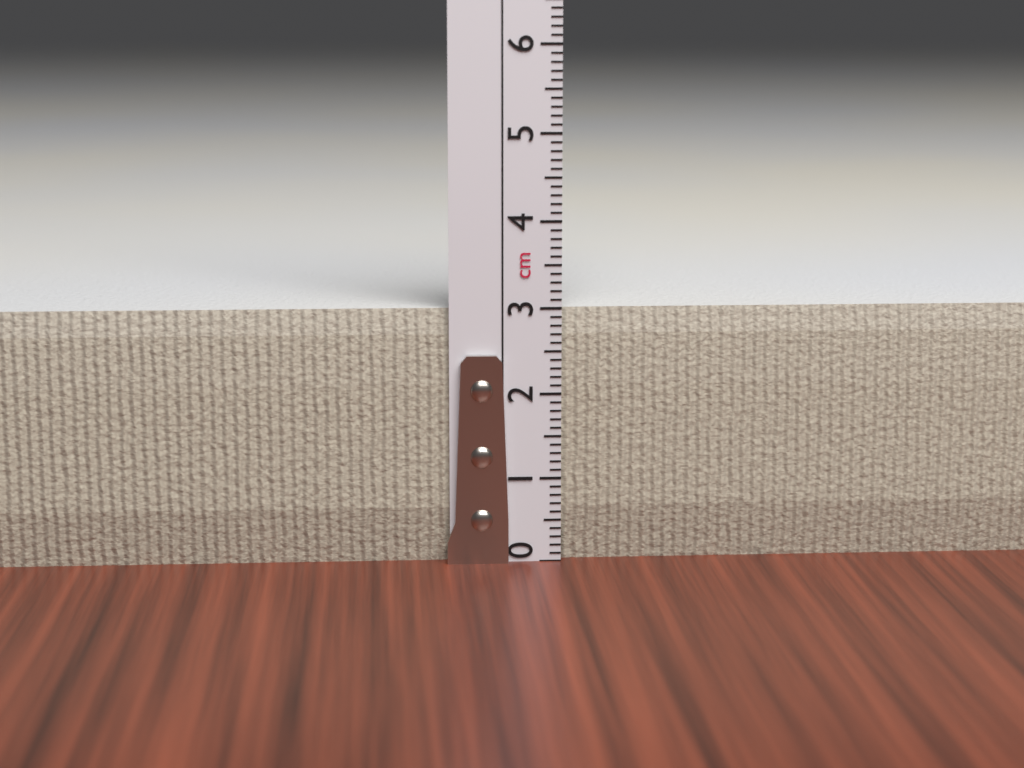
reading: 3.0 cm
